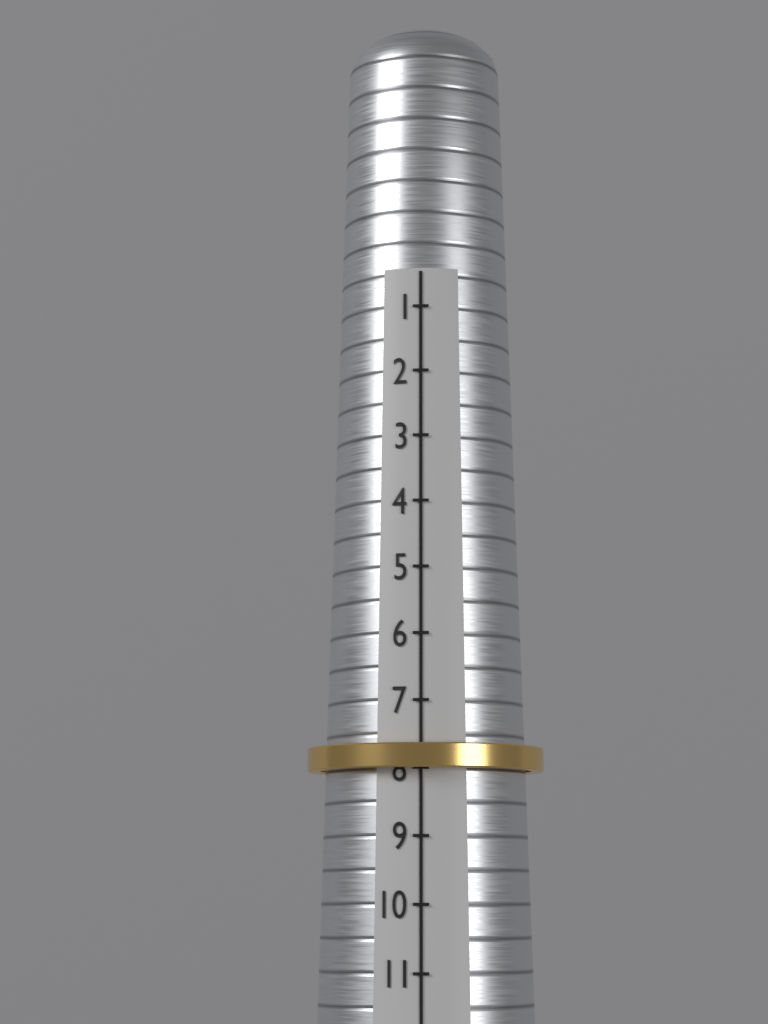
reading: 8 (no unit)
